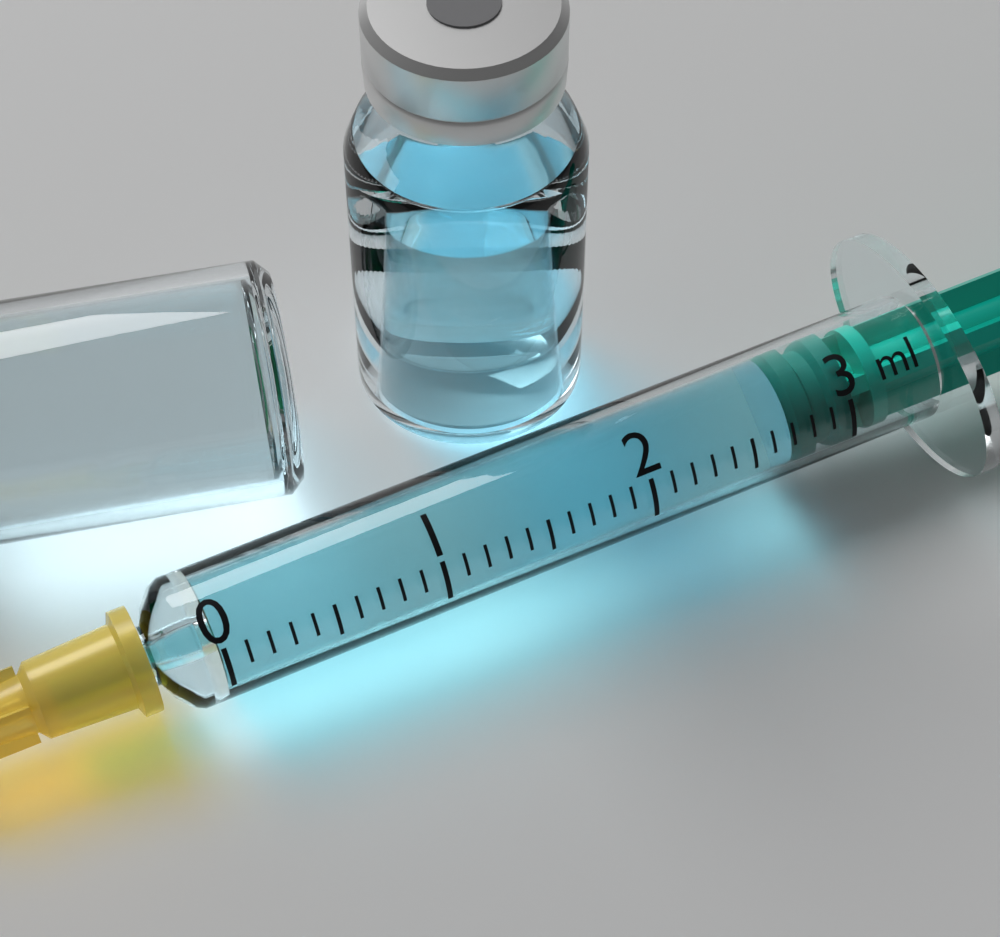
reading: 2.7 ml
